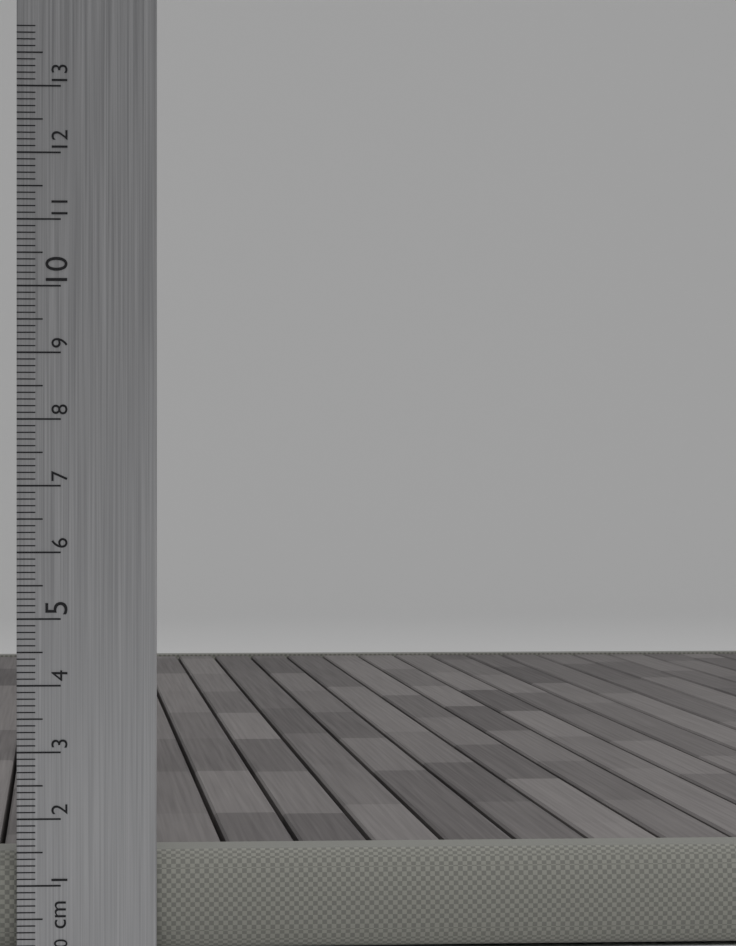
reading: 1.5 cm
